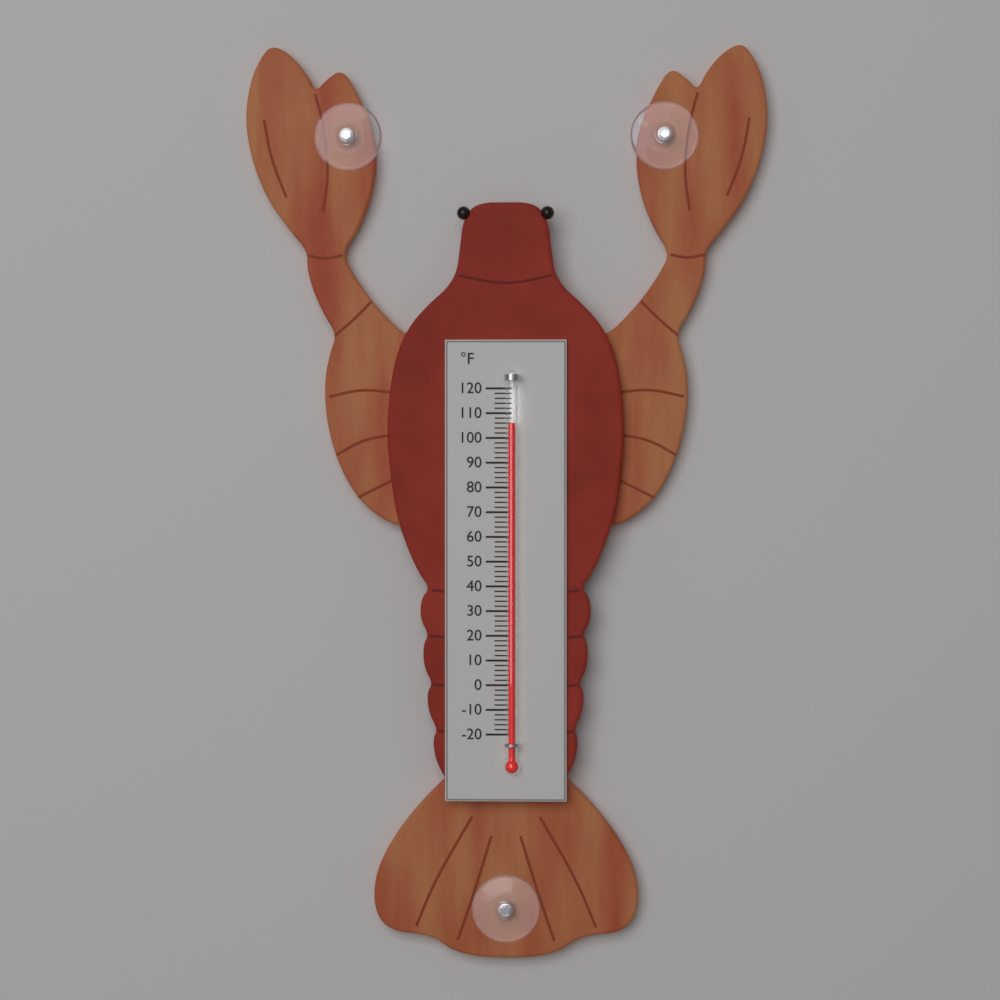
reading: 106 °F
